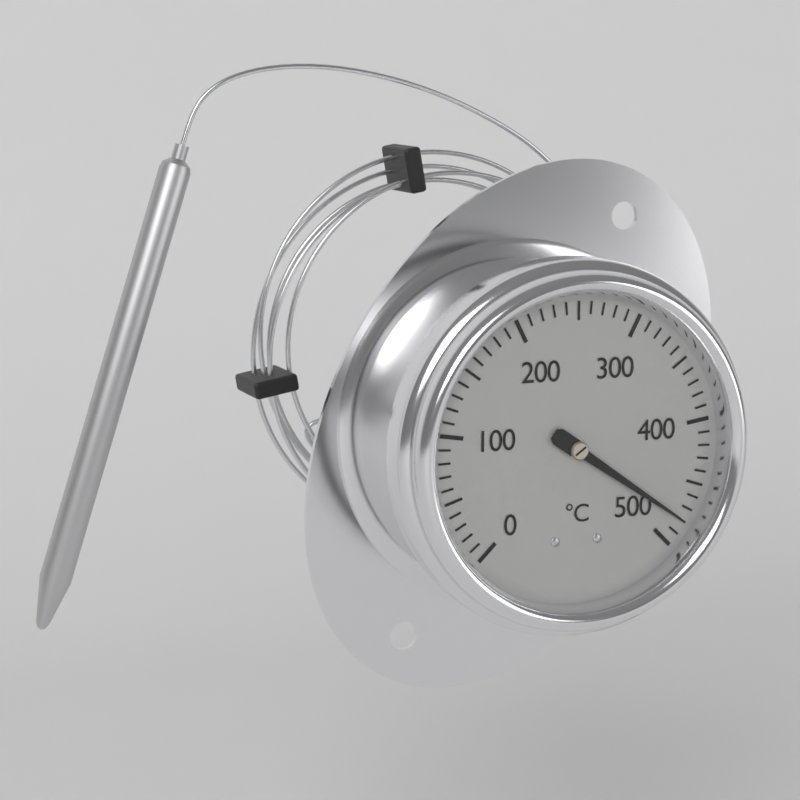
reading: 480 °C
